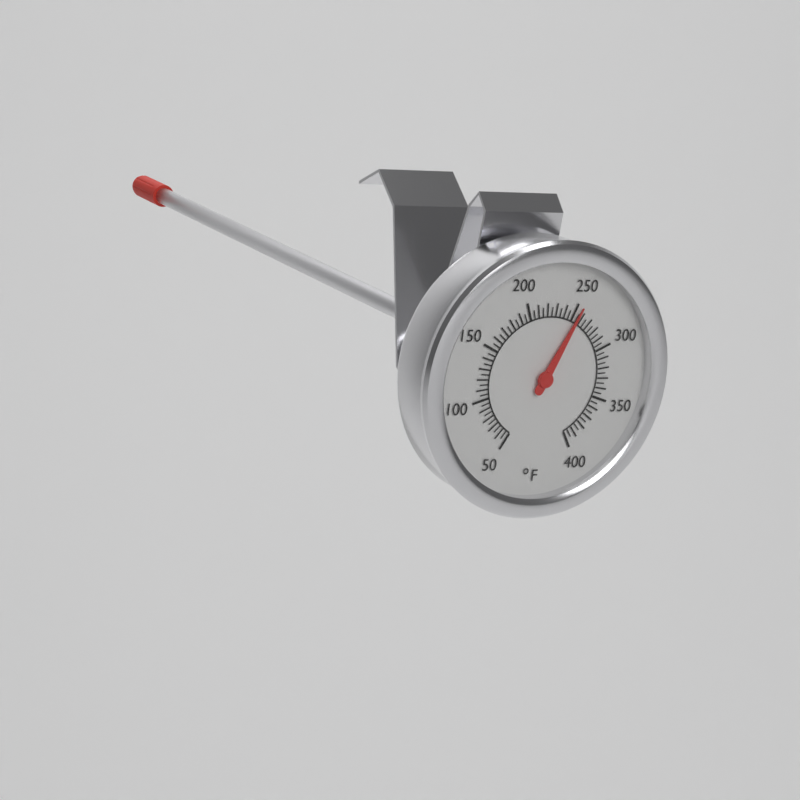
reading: 255 °F
